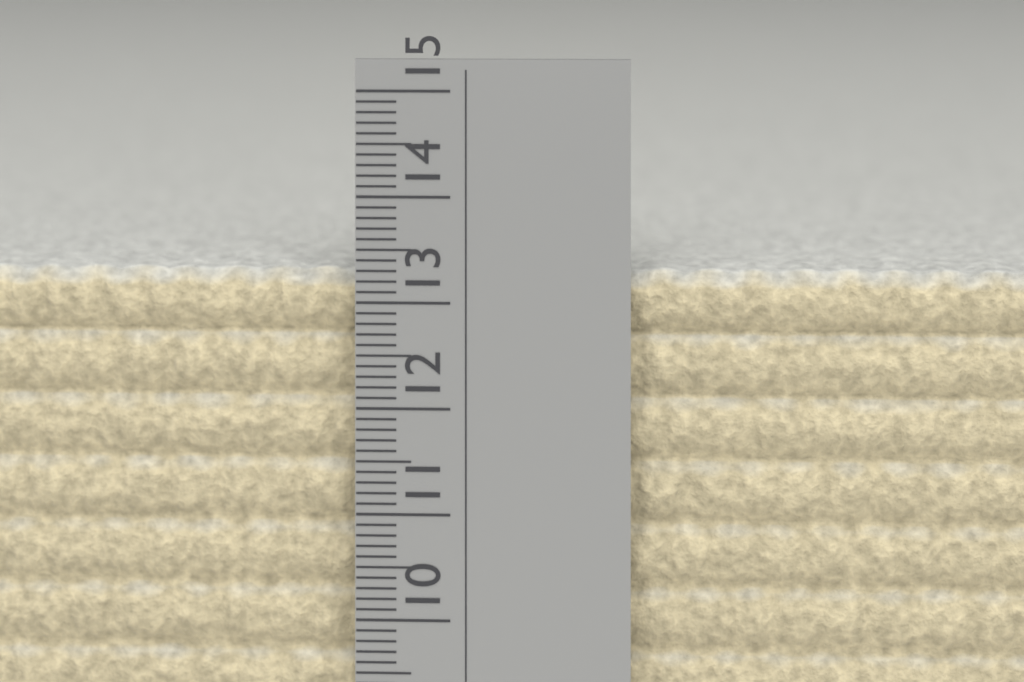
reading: 13.3 cm
